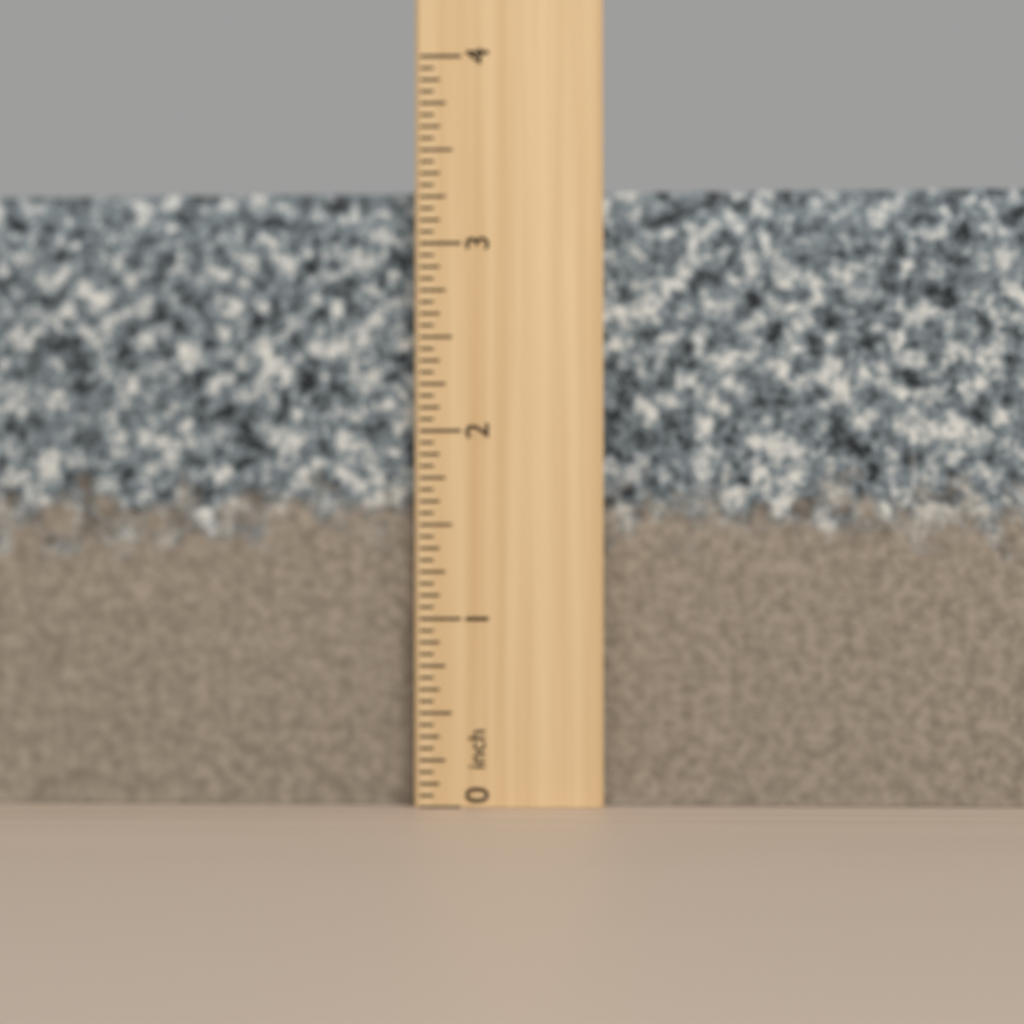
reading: 3.3125 inch
